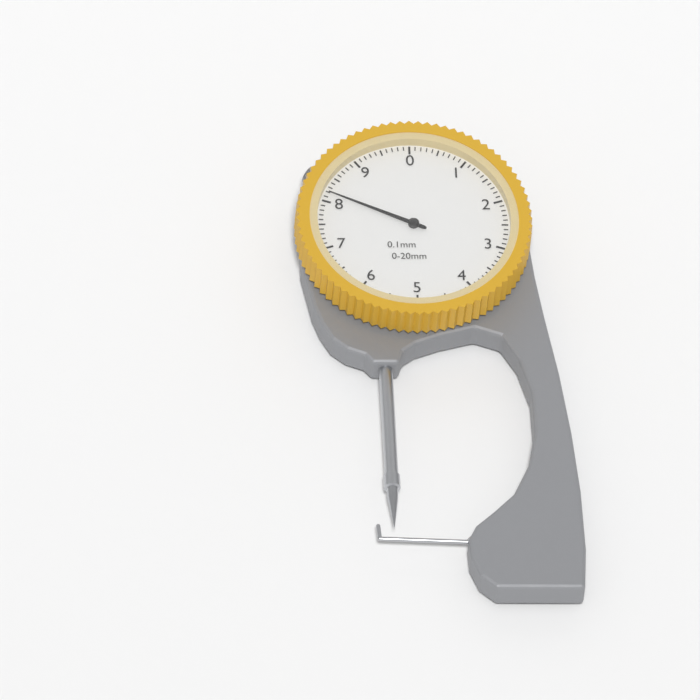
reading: 8.2 mm
